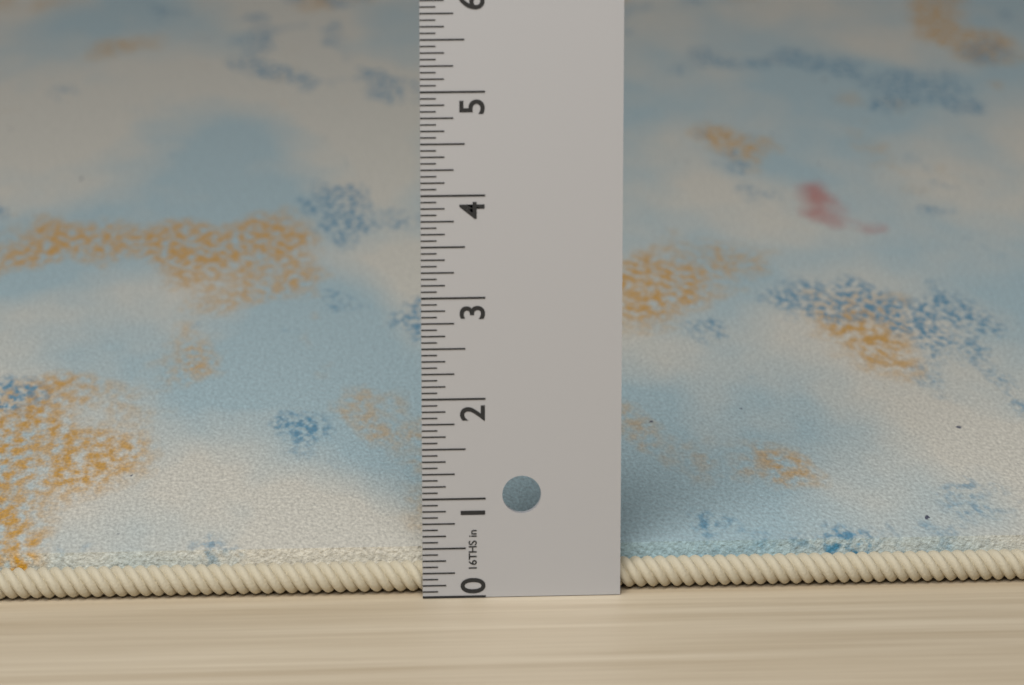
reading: 0.4375 in
